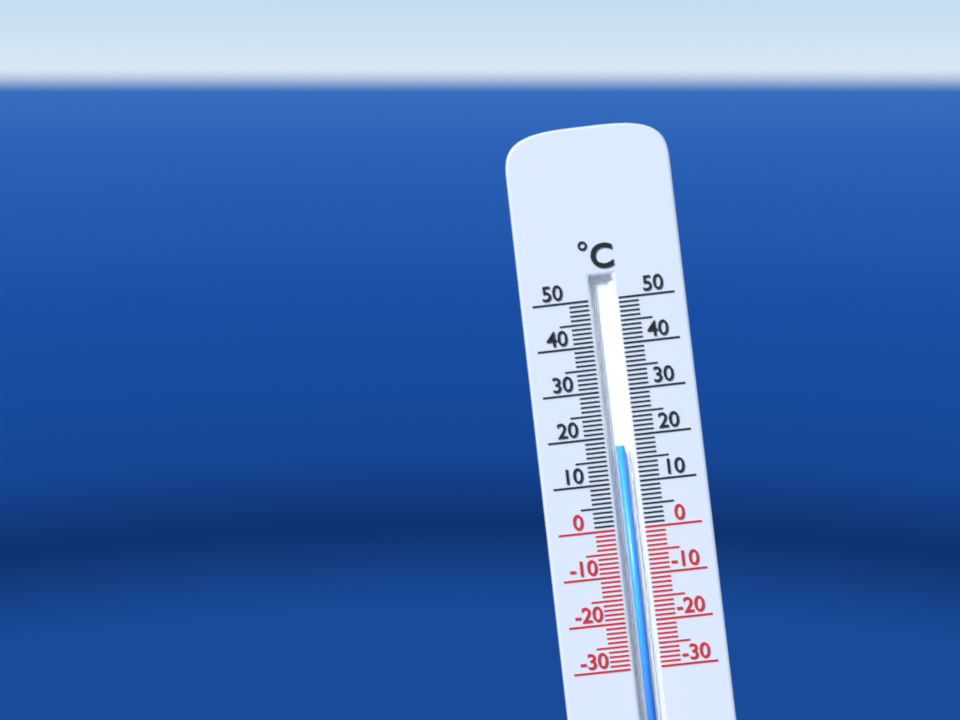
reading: 18 °C
